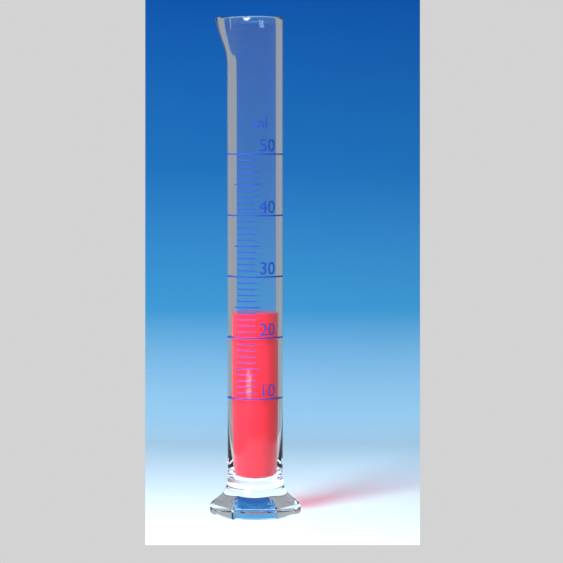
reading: 24 ml
